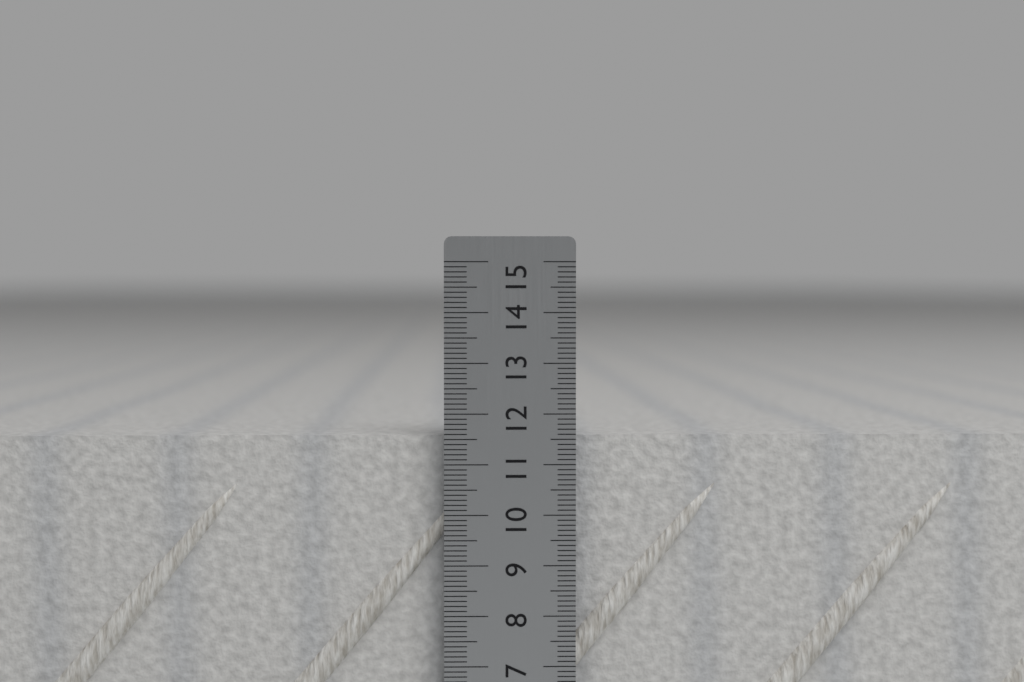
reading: 11.6 cm
